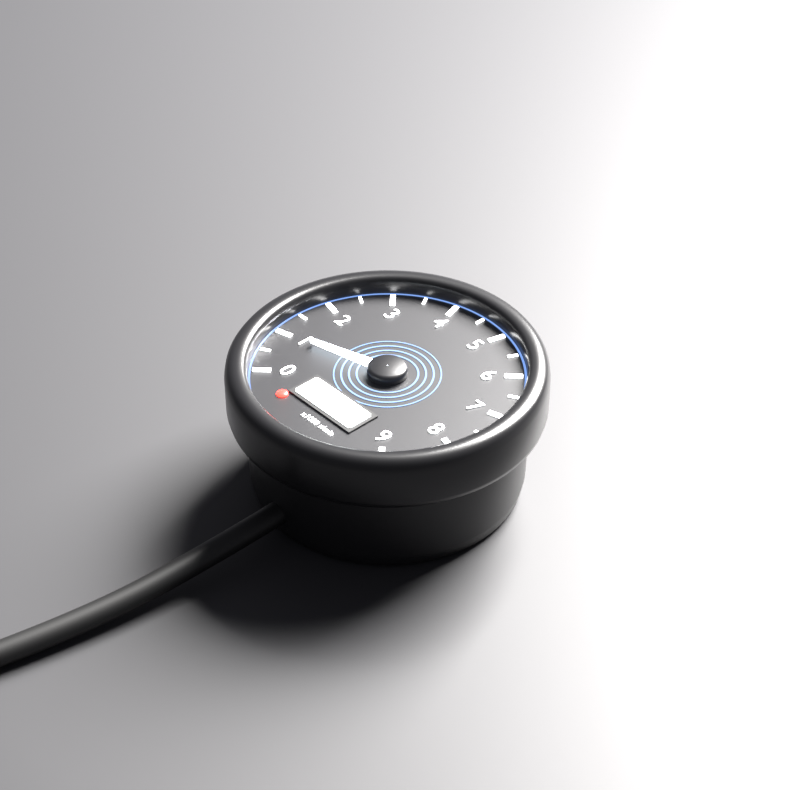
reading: 1.0 x1000 r/min
